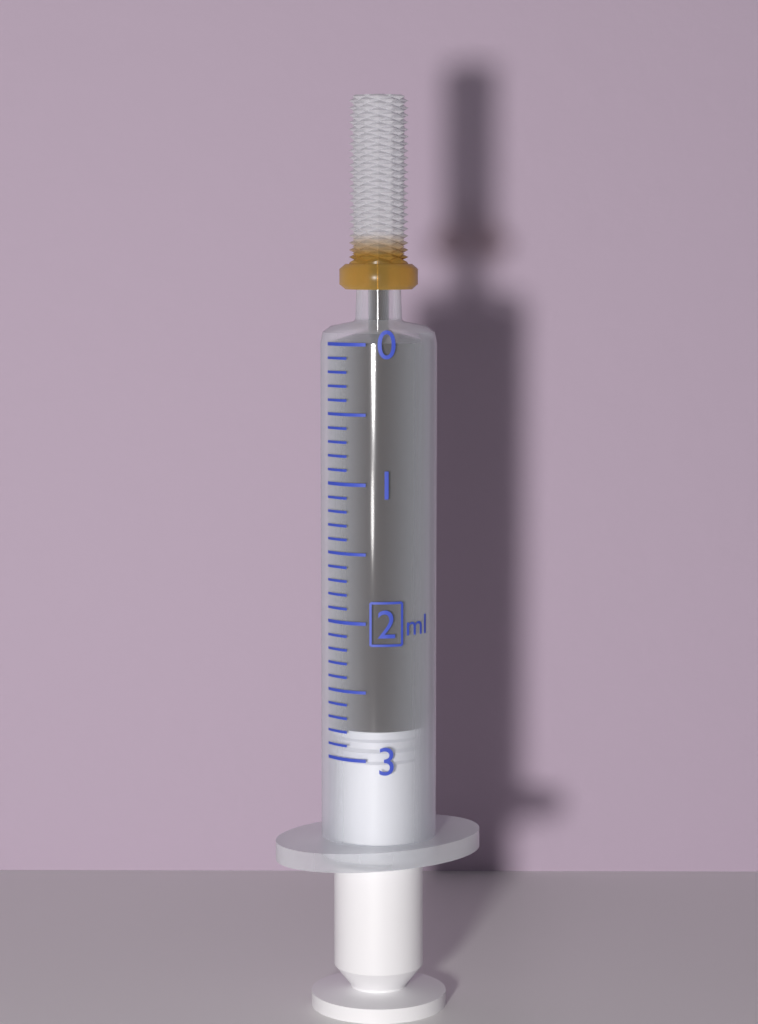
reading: 2.8 ml
